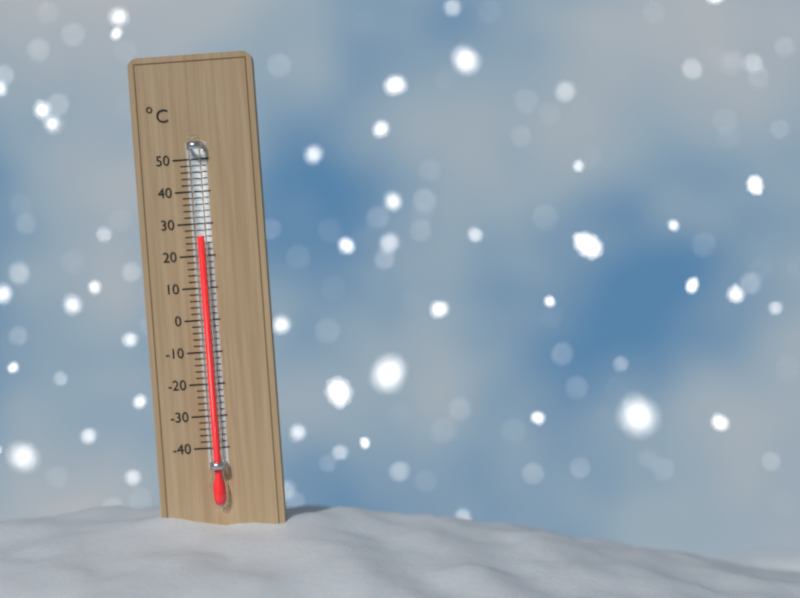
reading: 26 °C
